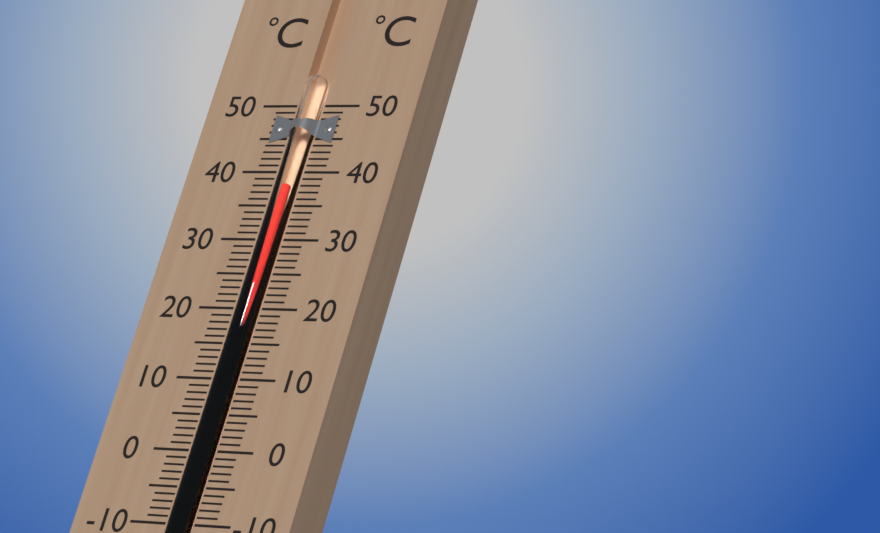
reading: 38 °C
